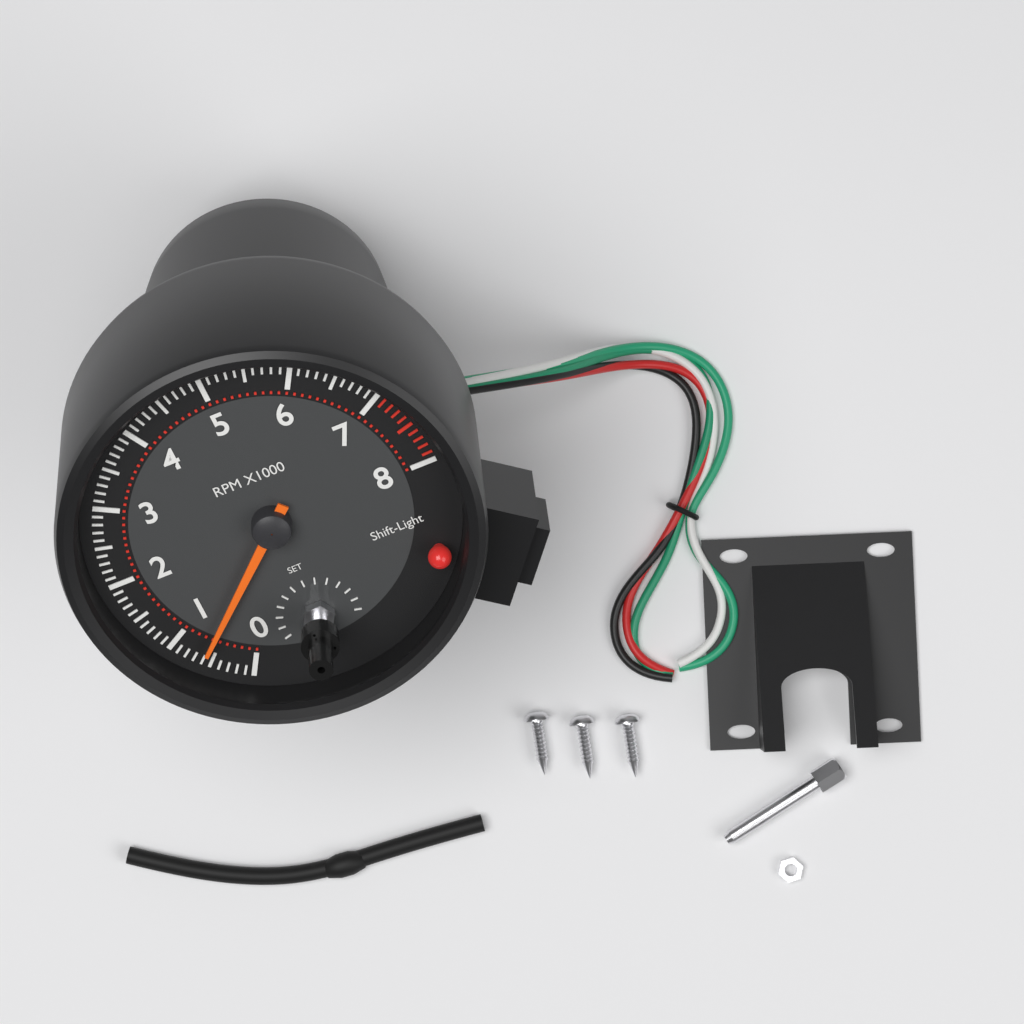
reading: 600 RPM
